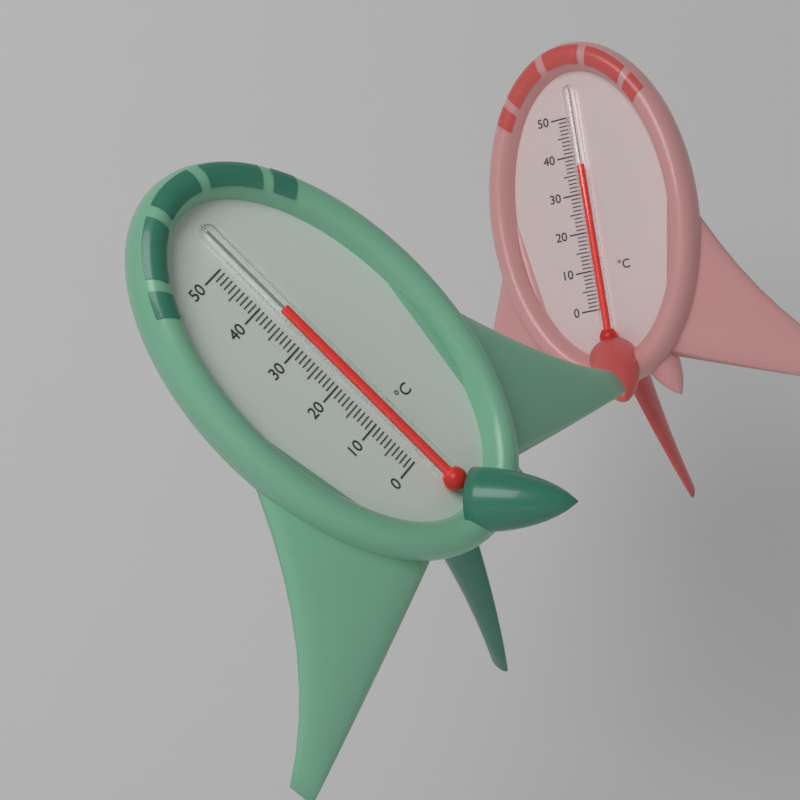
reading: 37 °C
